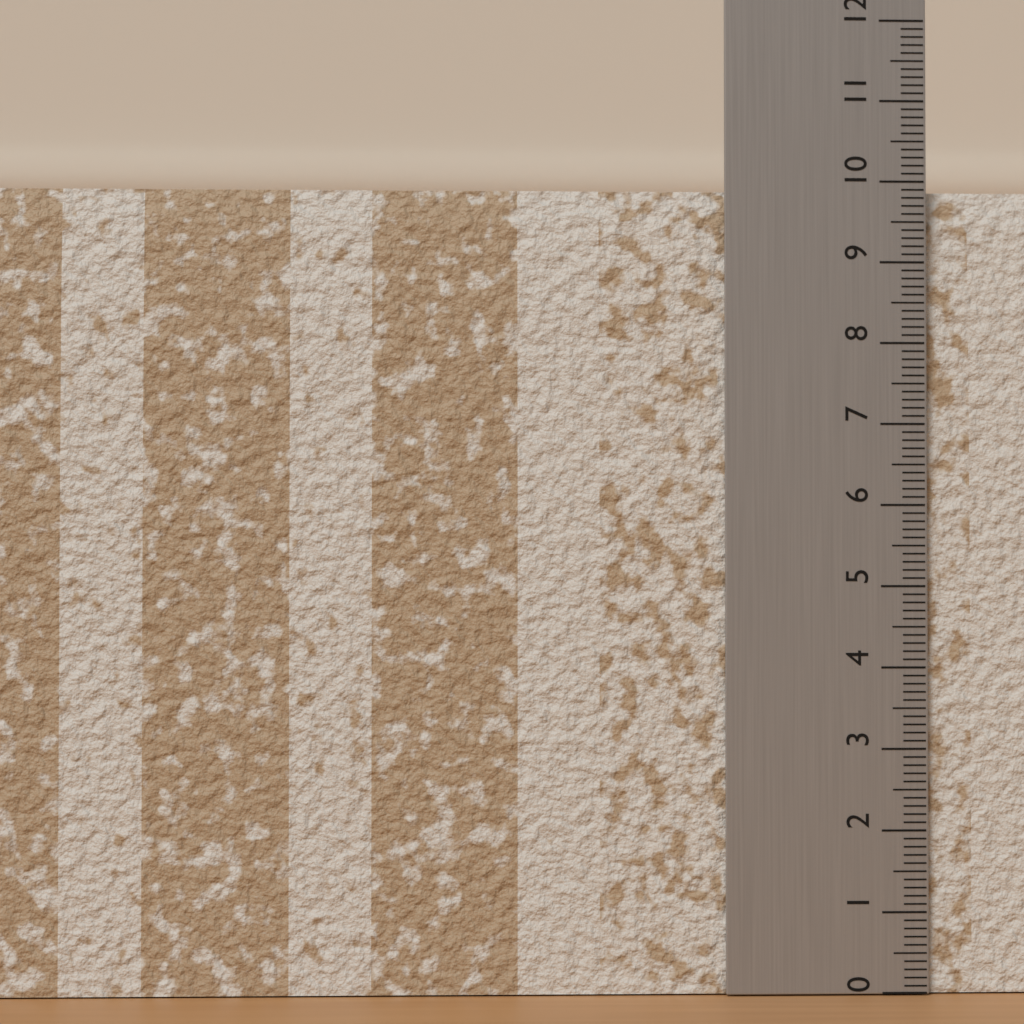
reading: 9.9 (no unit)
